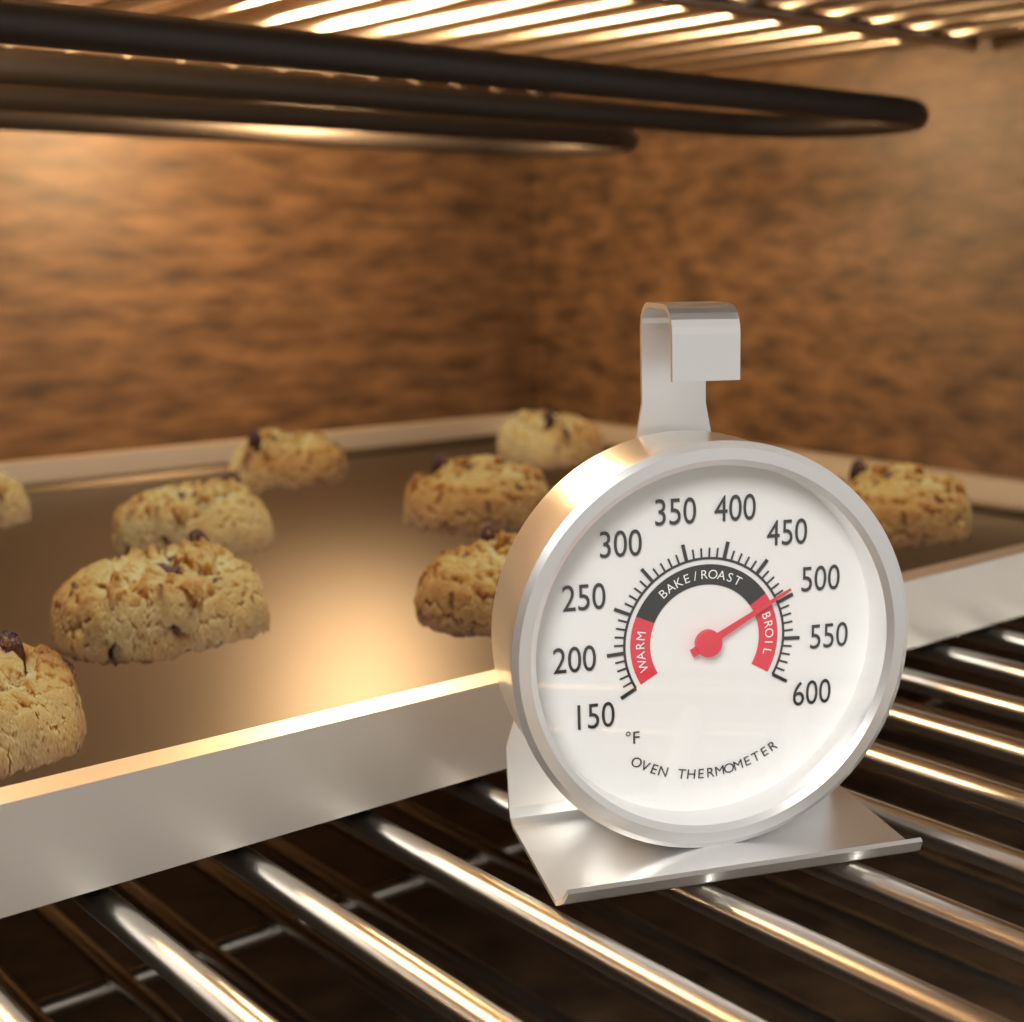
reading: 490 °F
